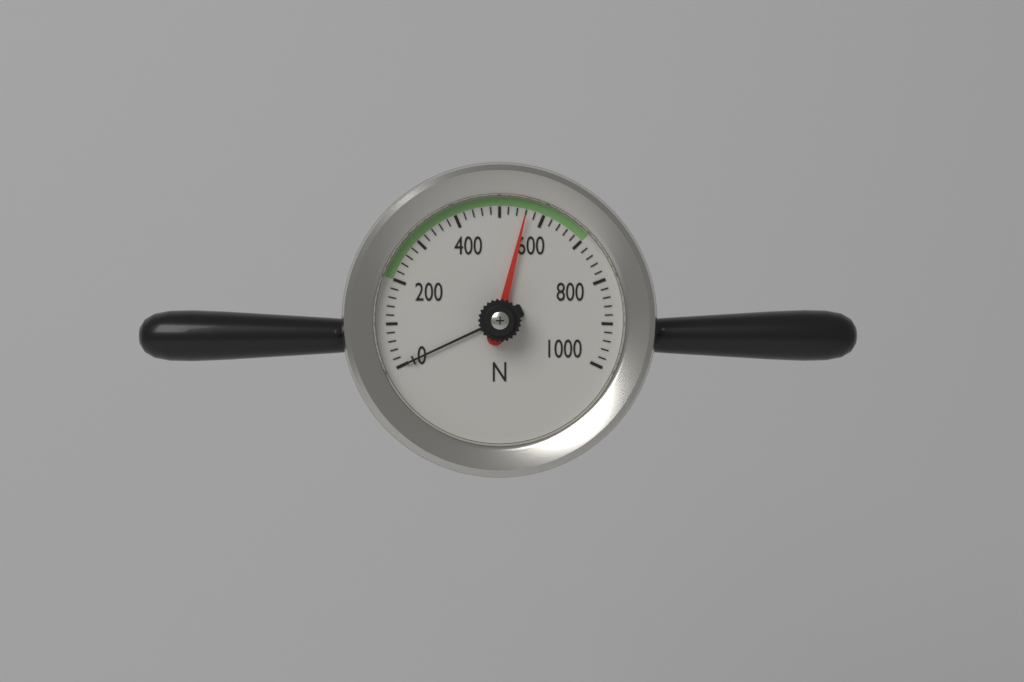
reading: 560 N
